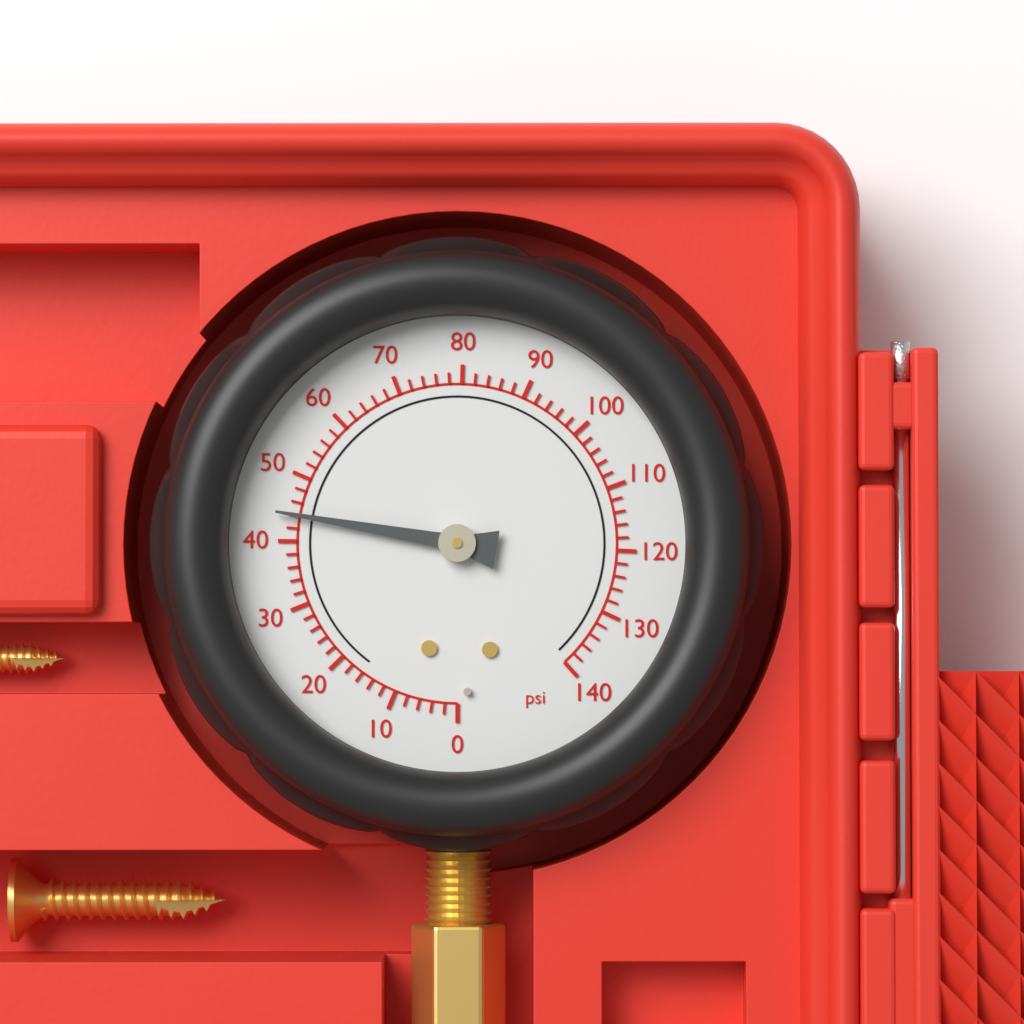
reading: 44 psi
